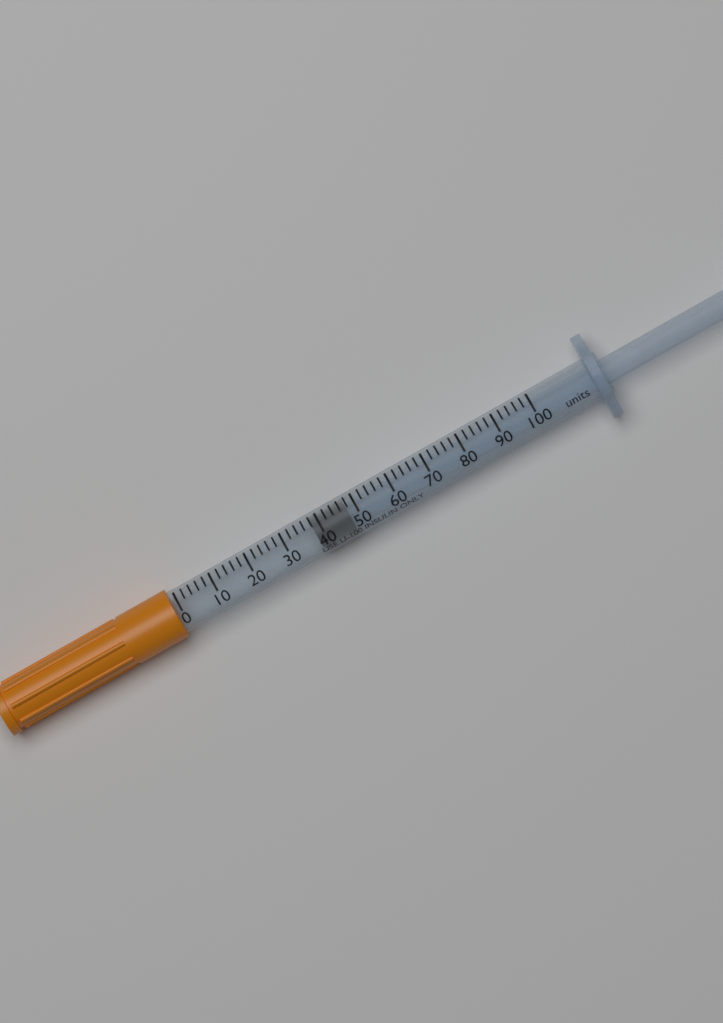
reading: 38 units
